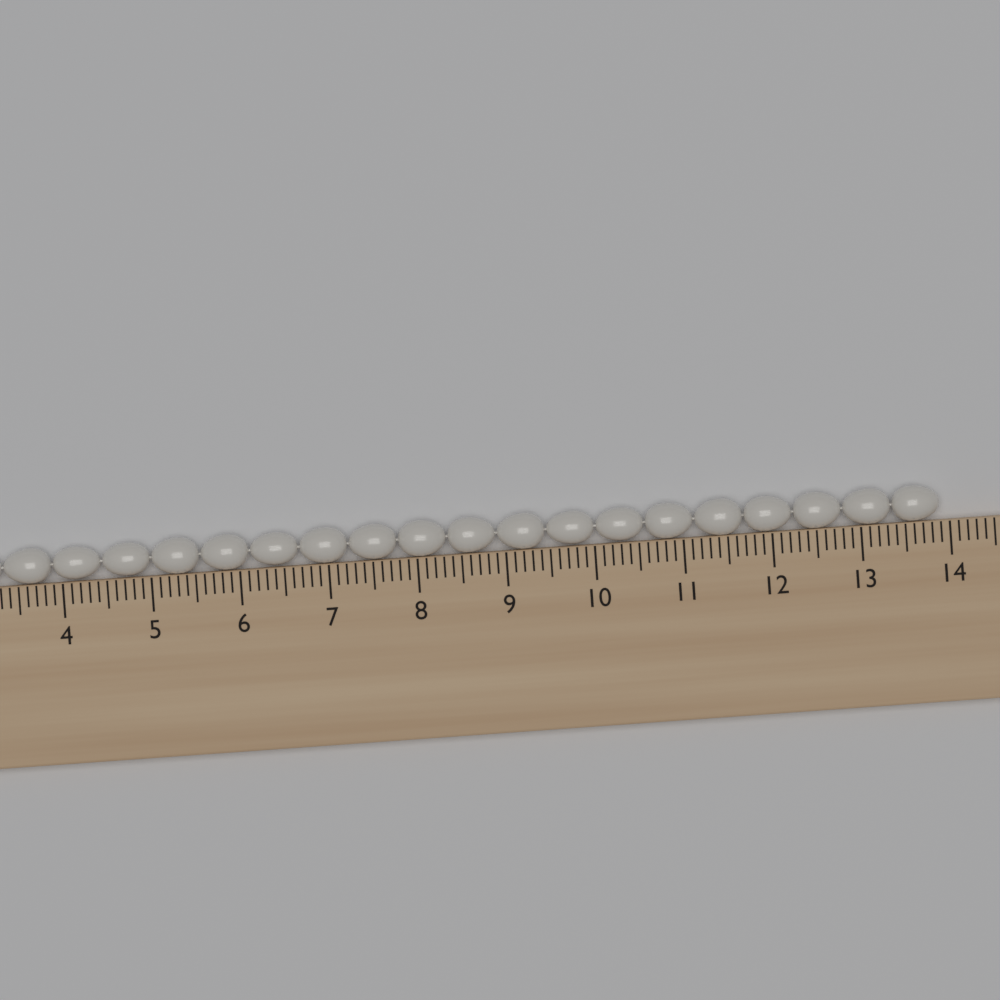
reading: 13.9 cm
